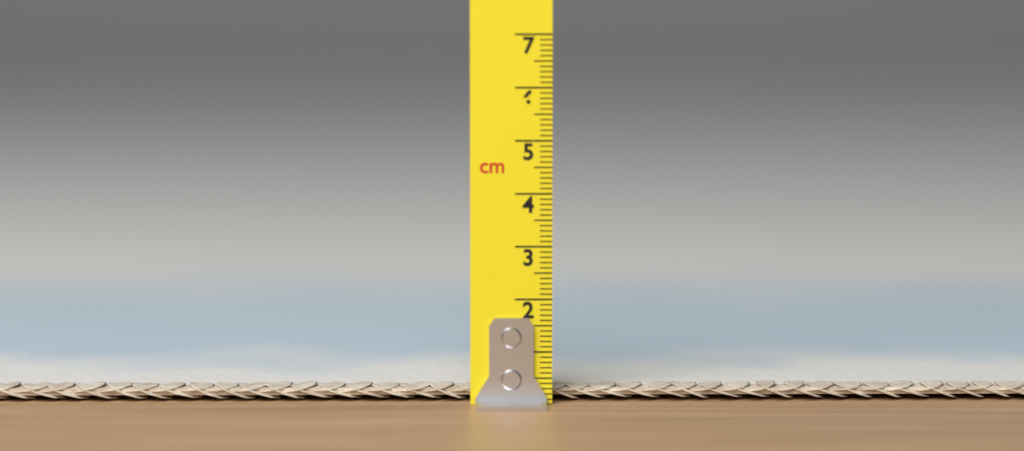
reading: 0.3 cm
